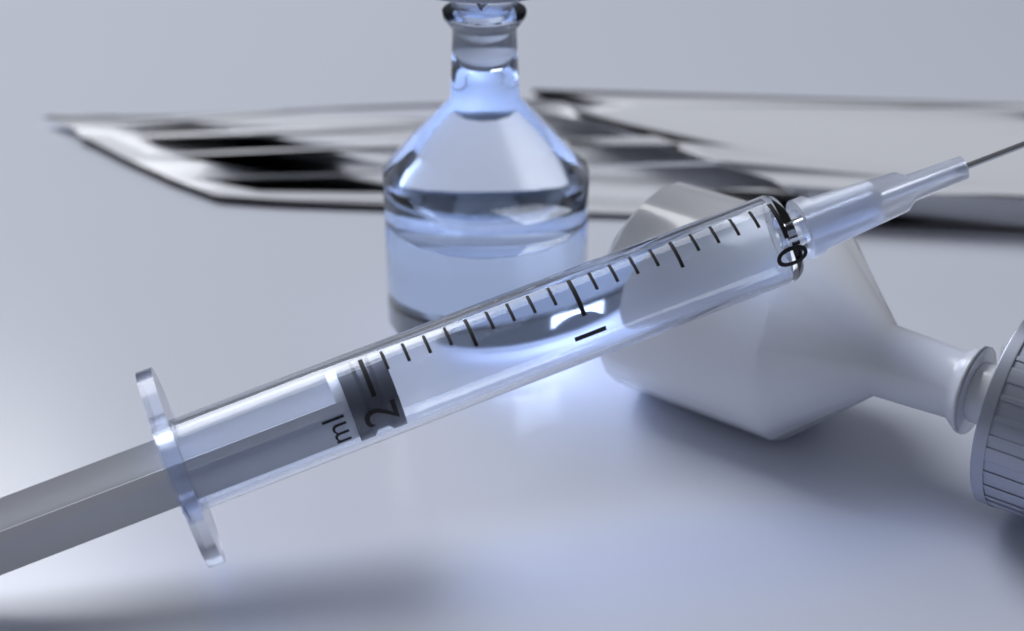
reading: 1.9 ml
